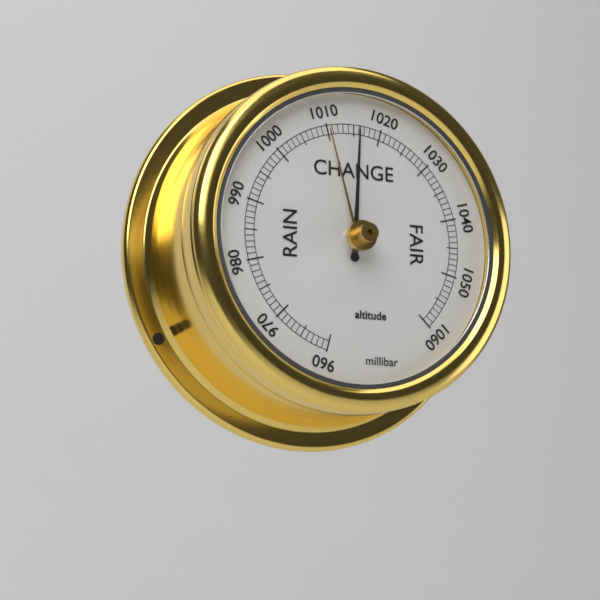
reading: 1016 millibar
